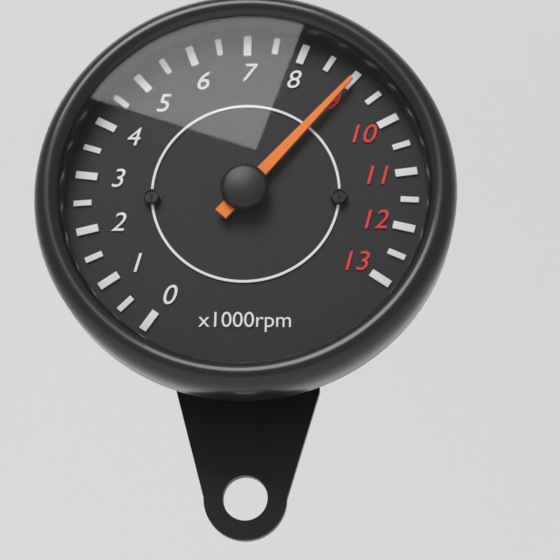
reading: 9000 rpm
